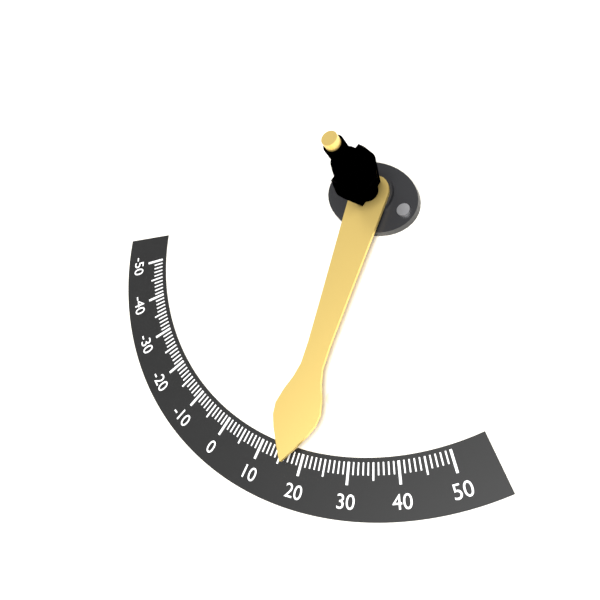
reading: 17 (no unit)
